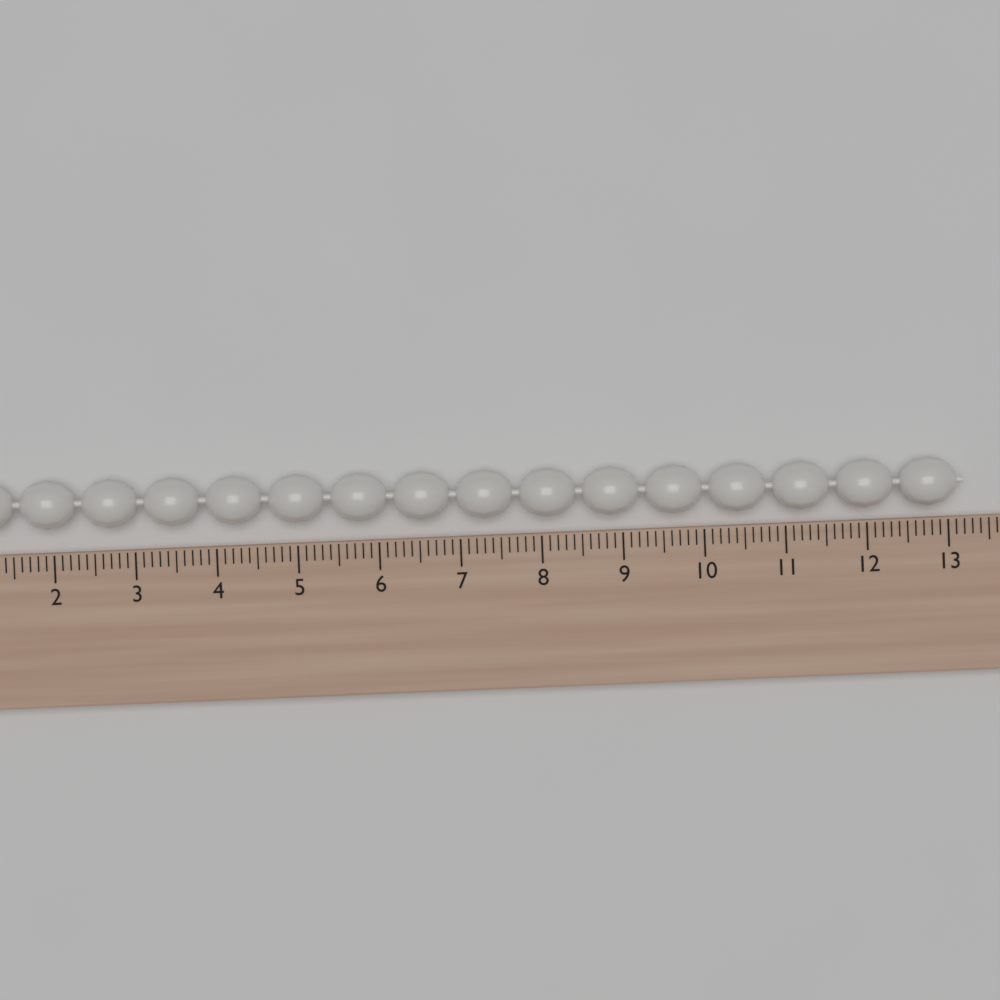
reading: 13.2 (no unit)
